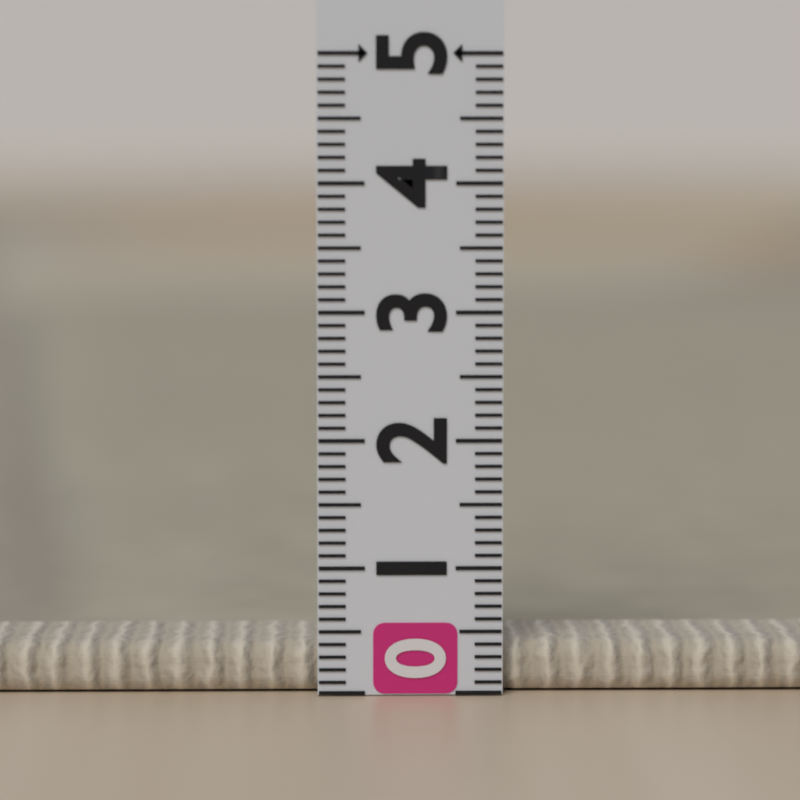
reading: 0.4 (no unit)
